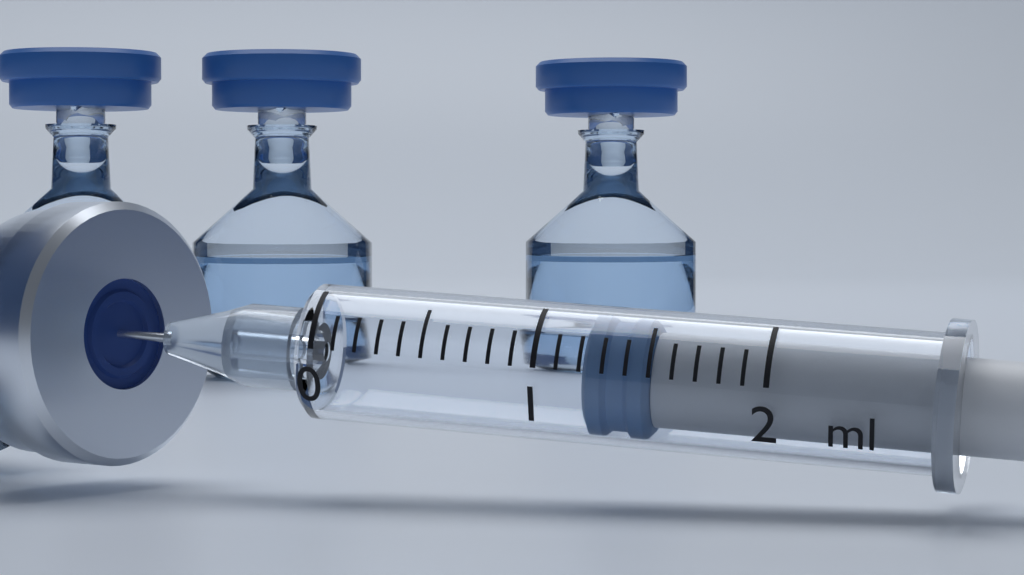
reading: 1.2 ml
